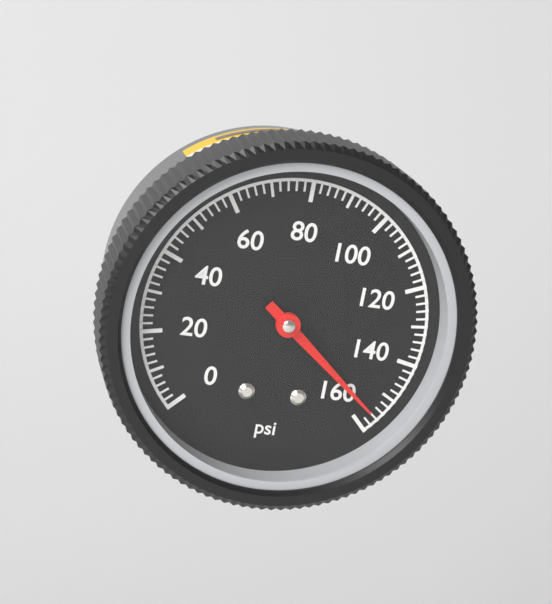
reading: 156 psi
